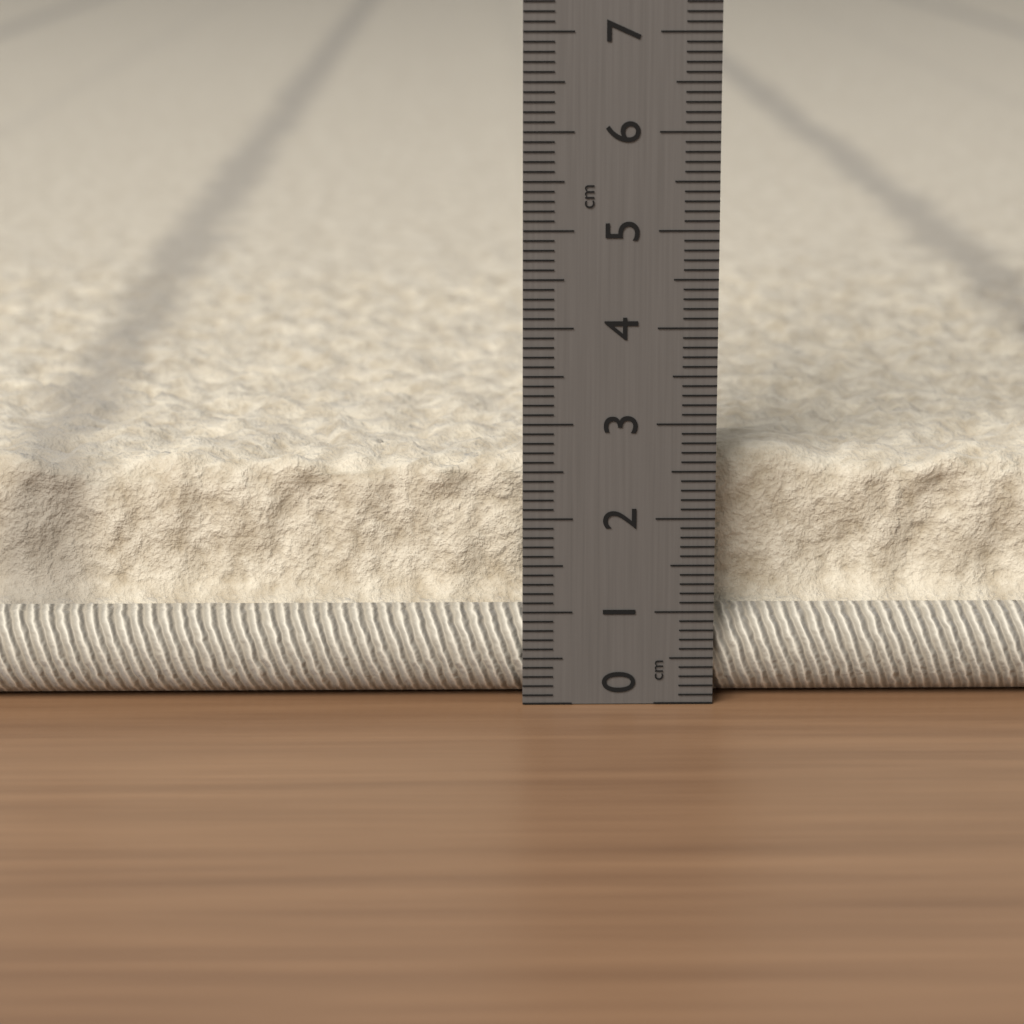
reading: 2.6 cm
